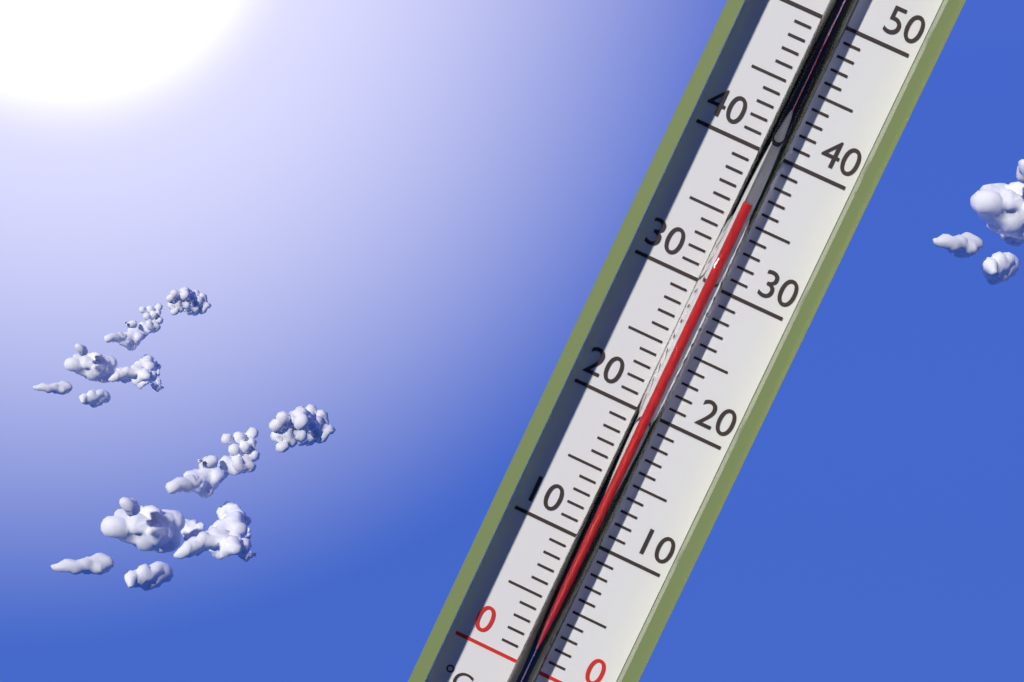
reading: 36 °C
